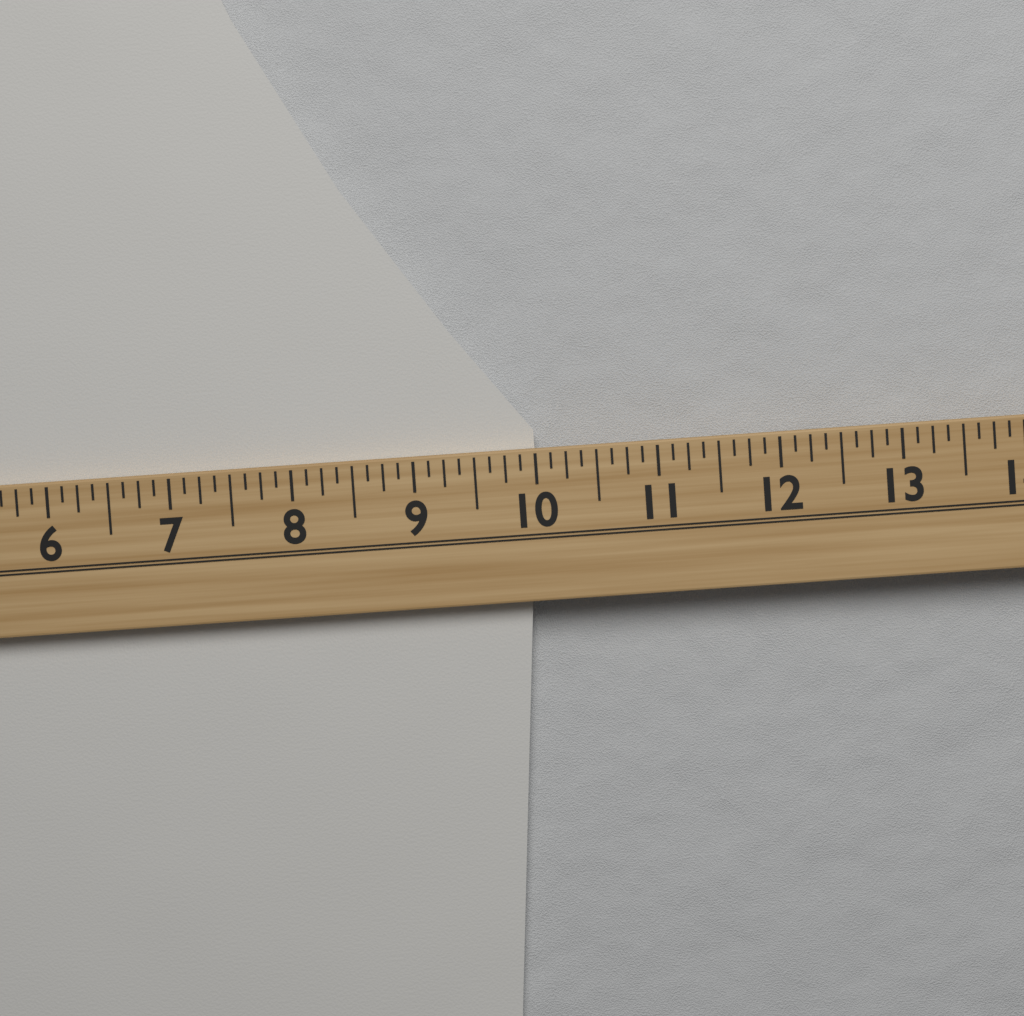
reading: 10.000 (no unit)
